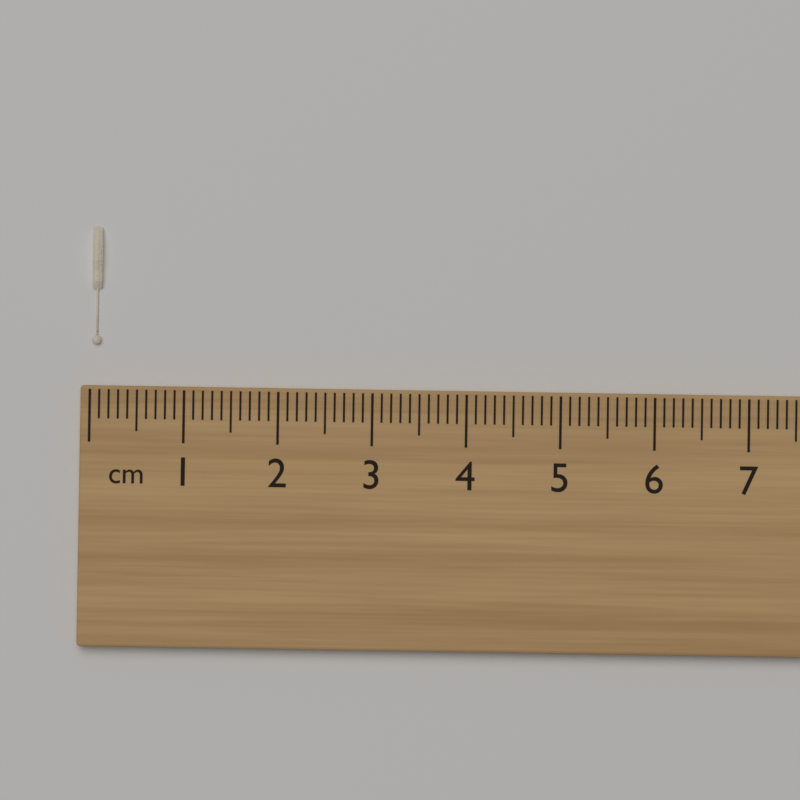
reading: 0.1 cm
